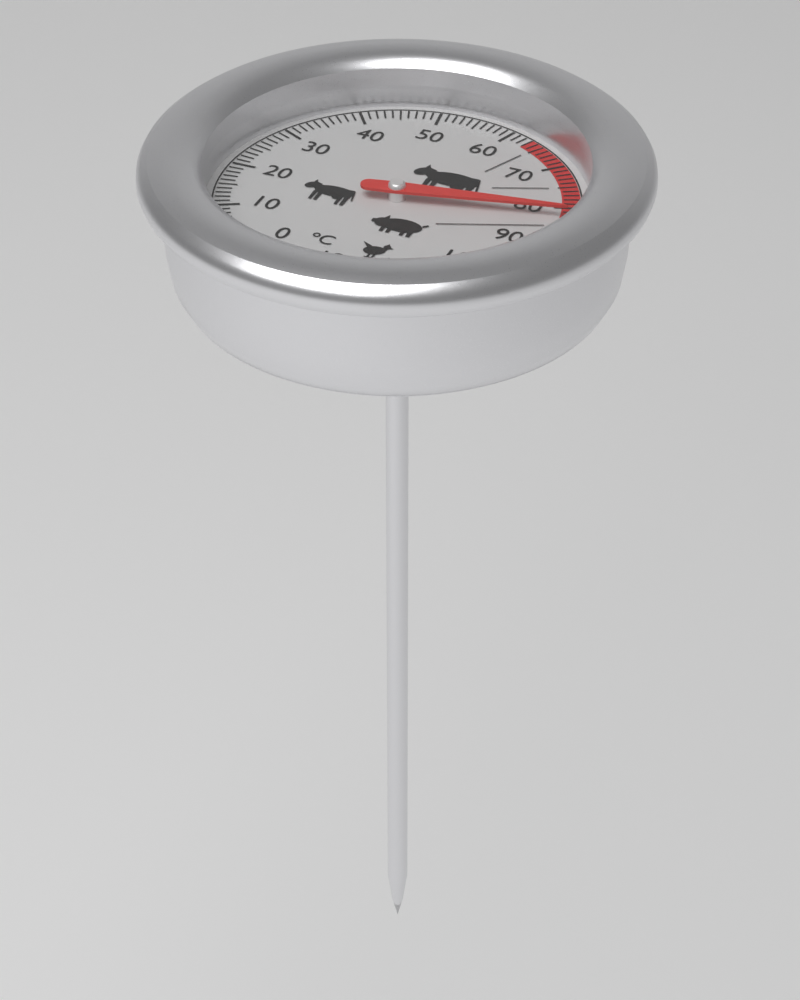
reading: 82 °C
